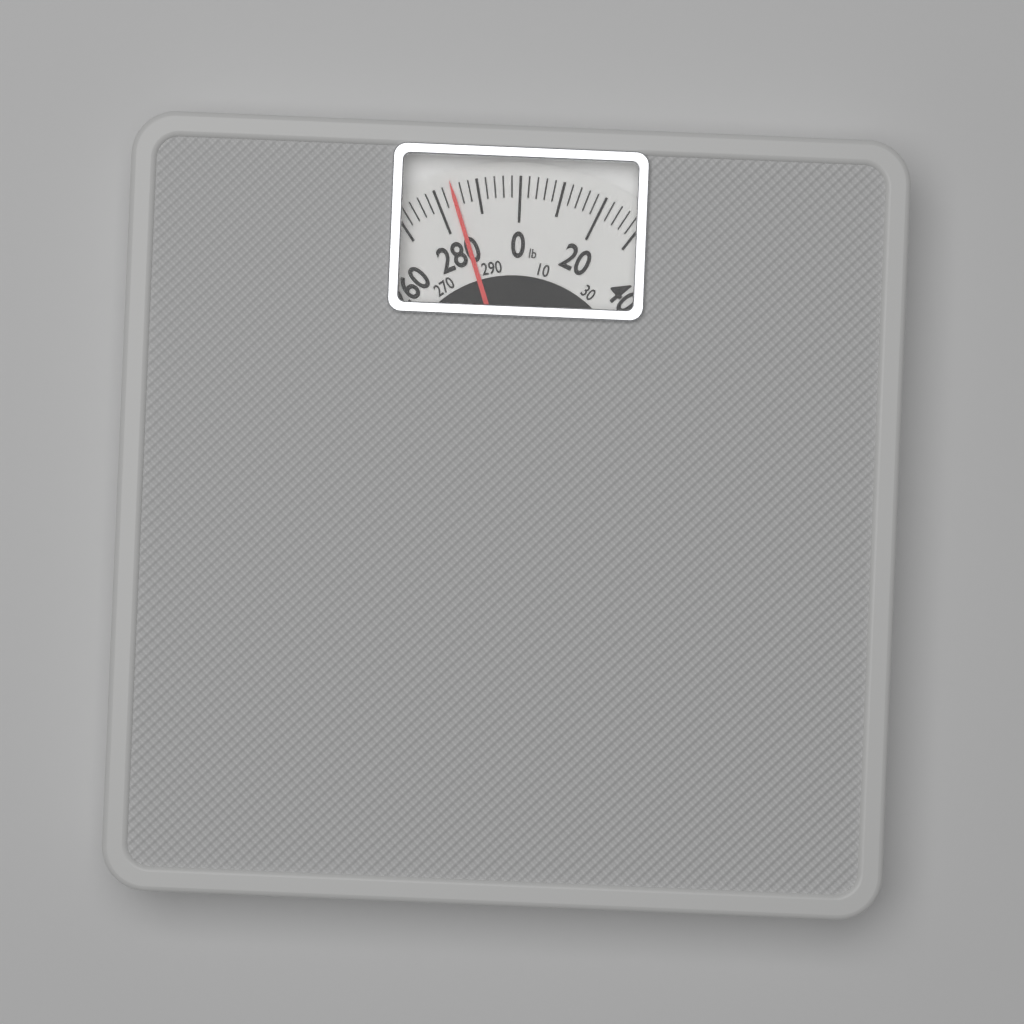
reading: 284 lb
